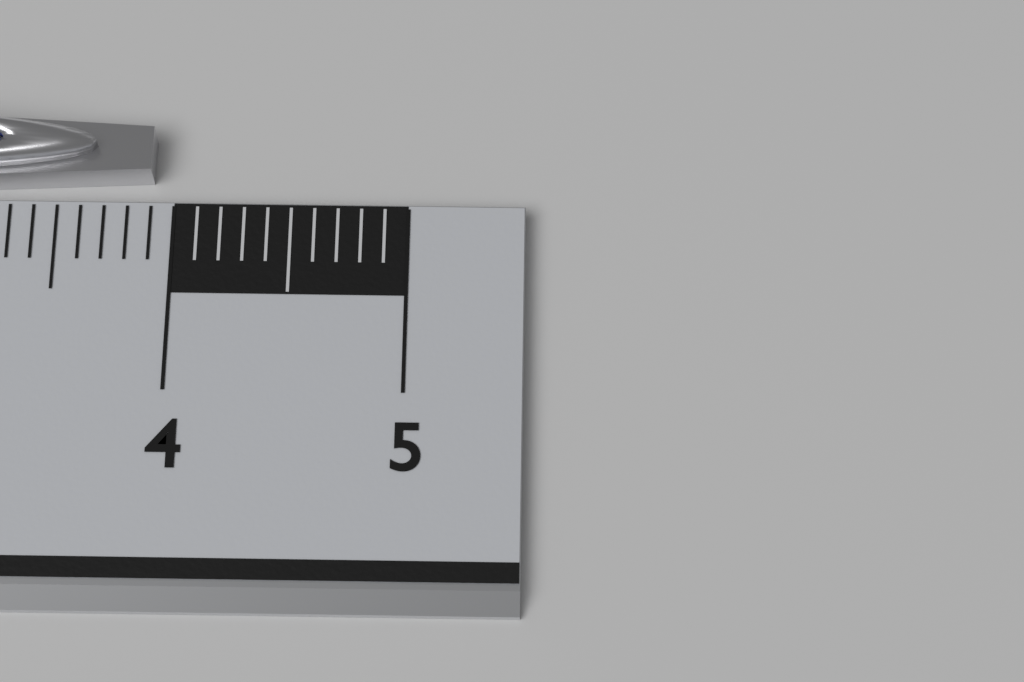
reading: 3.9 cm
